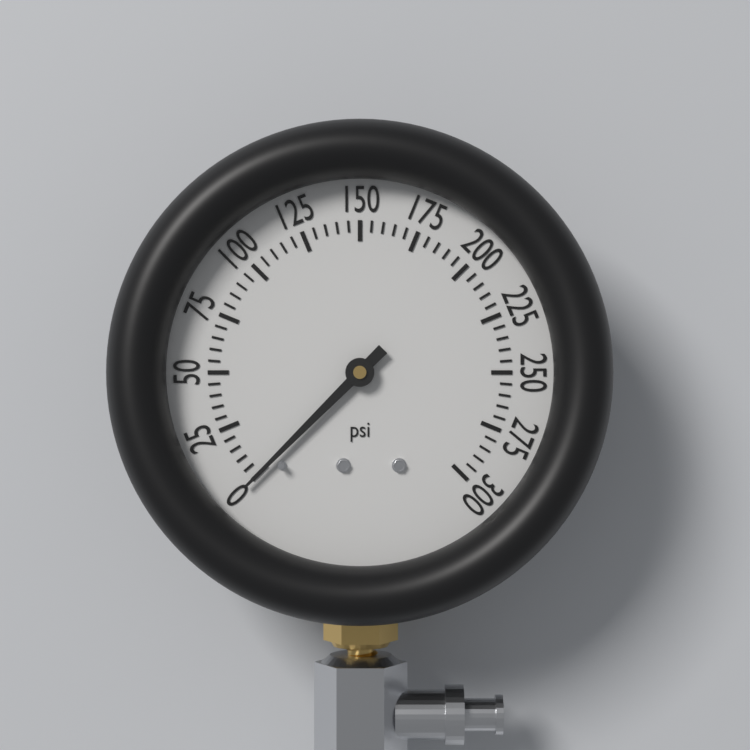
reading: 0 psi
